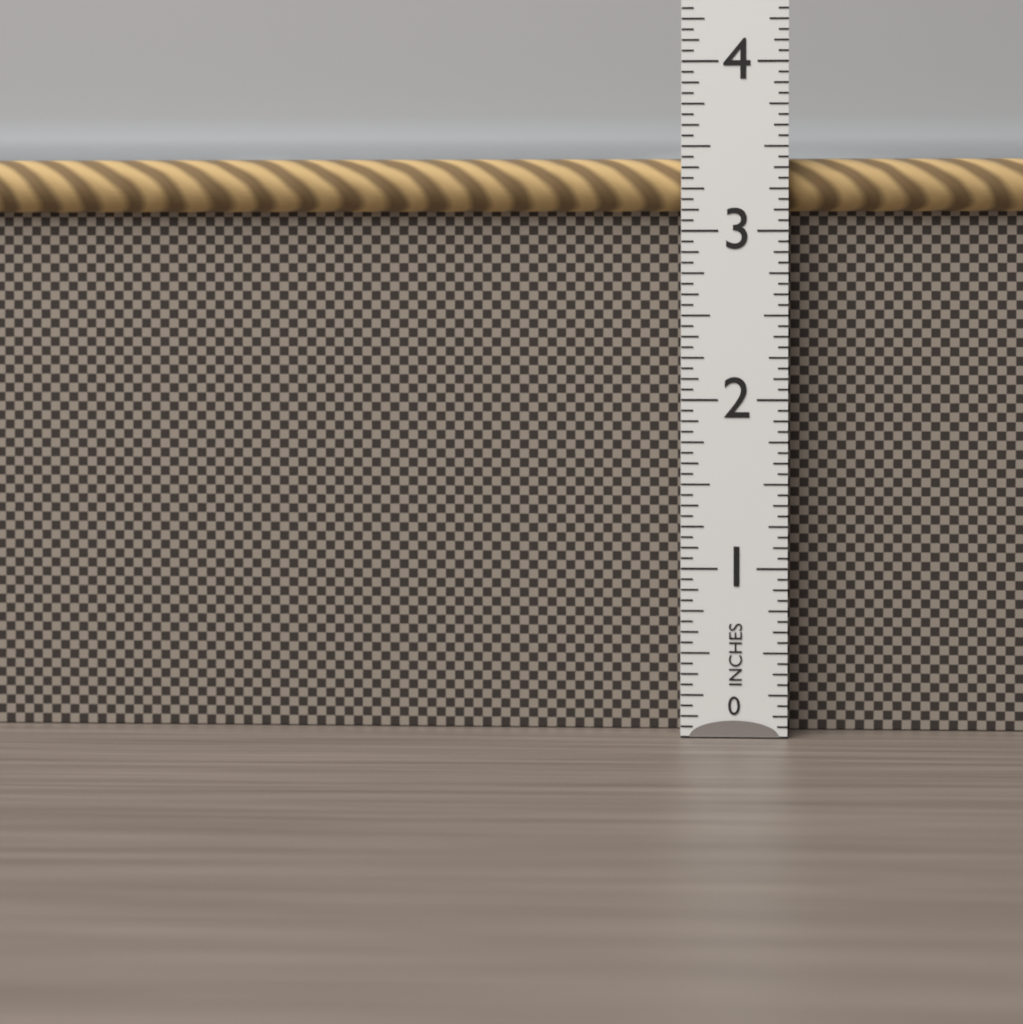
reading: 3.4375 in
